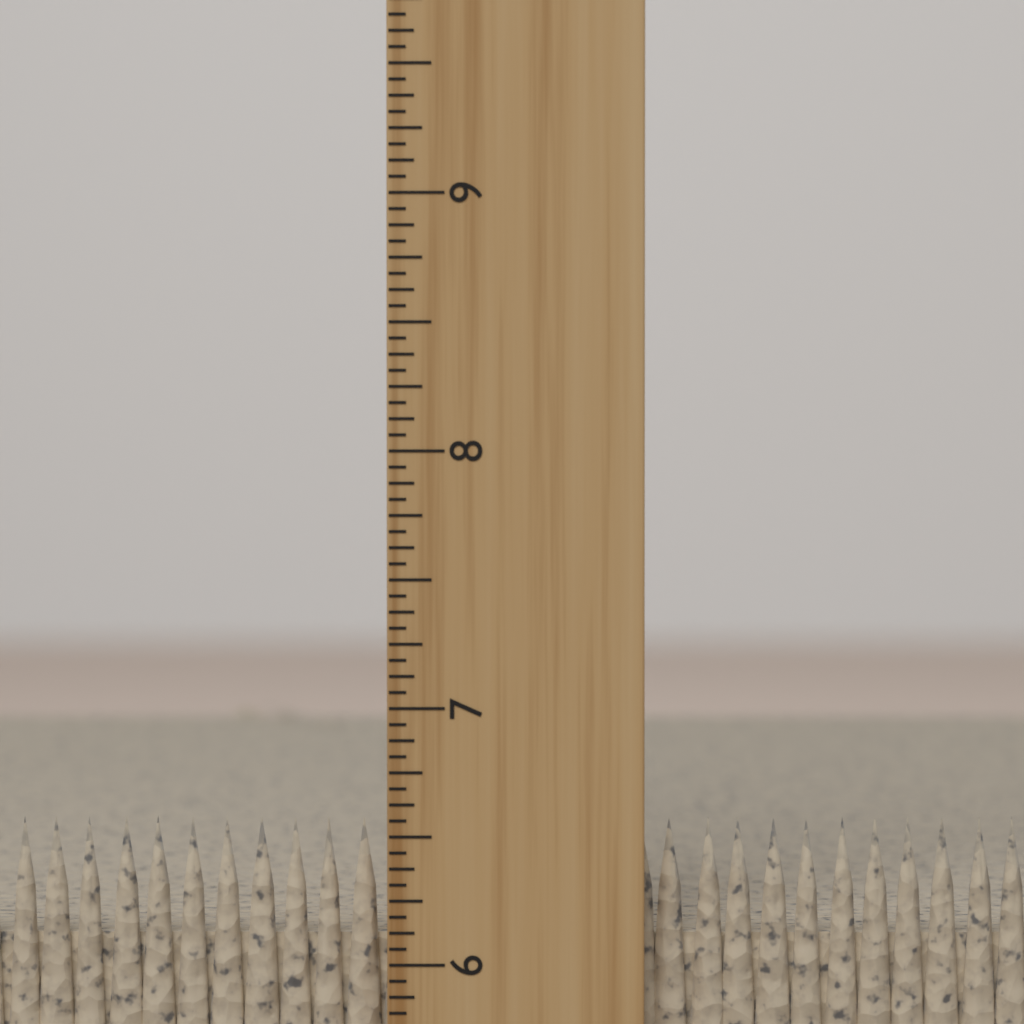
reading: 6.5625 inch
